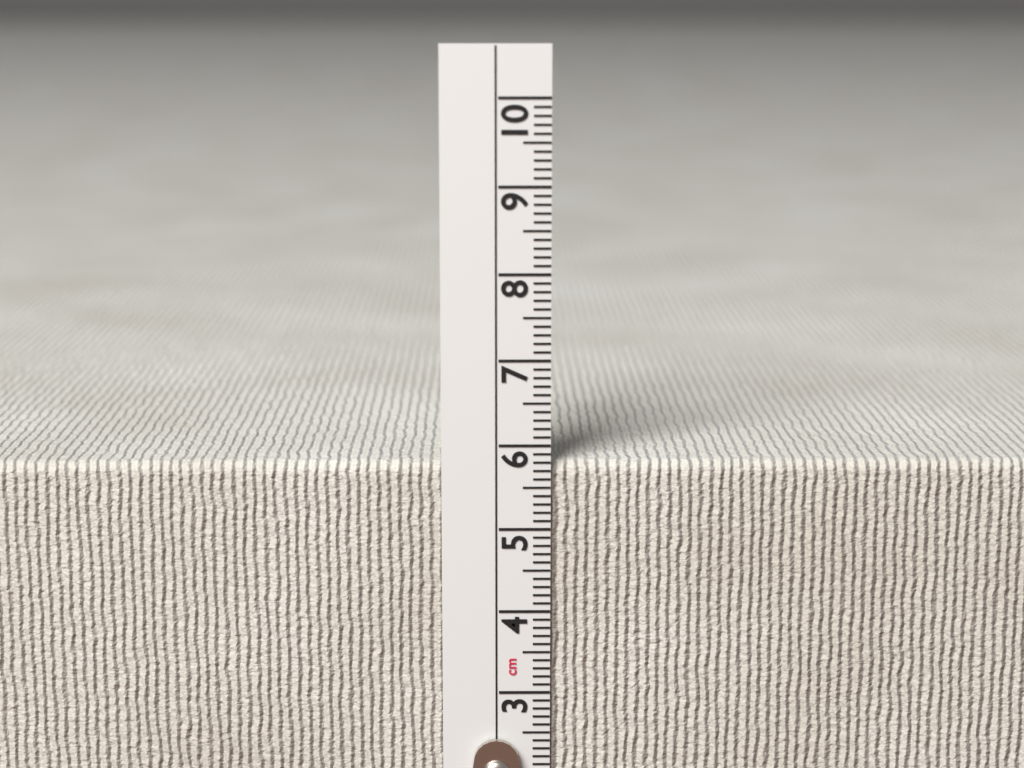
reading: 5.8 cm
